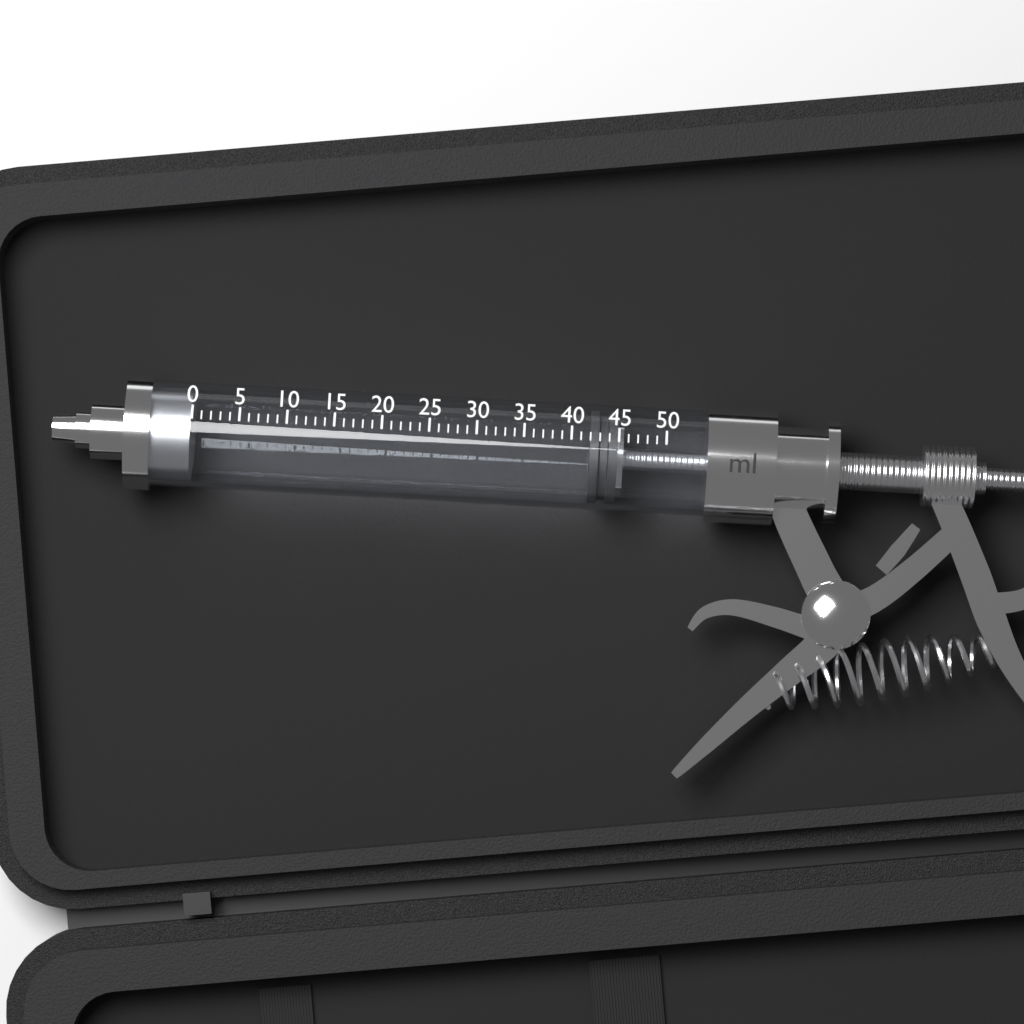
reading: 42 ml
